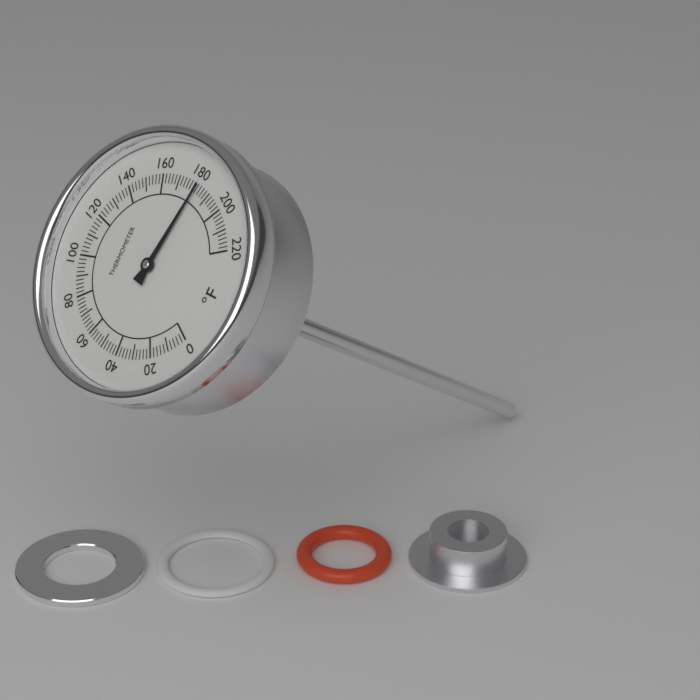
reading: 182 °F
